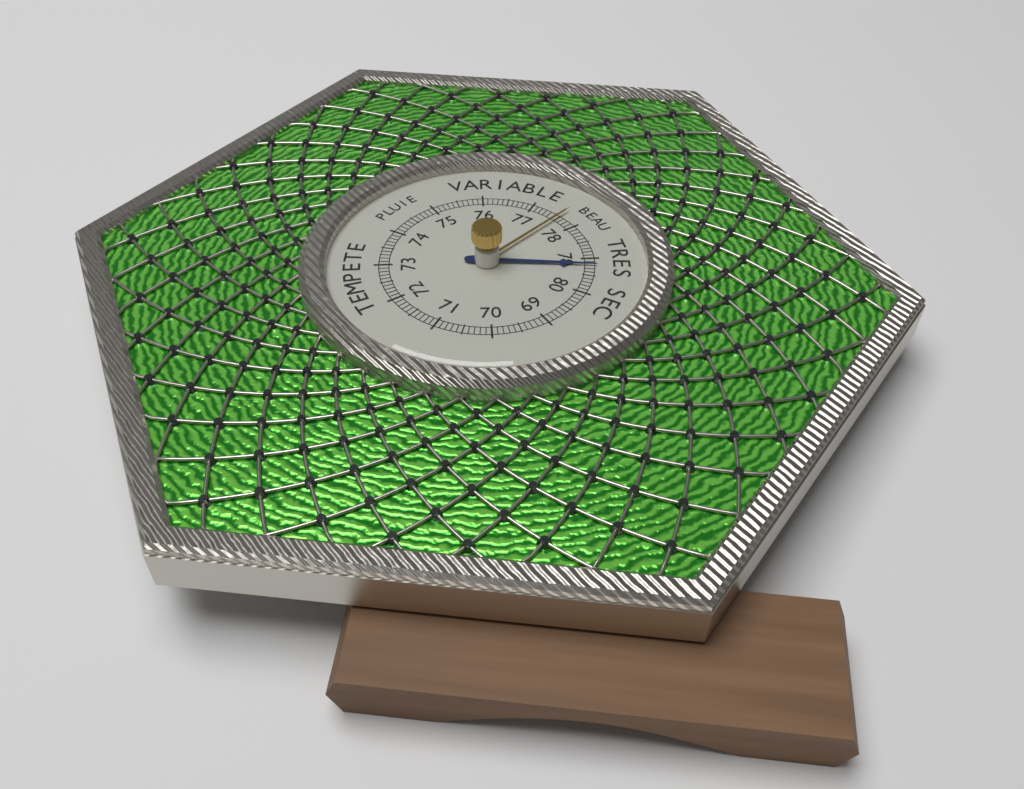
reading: 79.2 (no unit)
